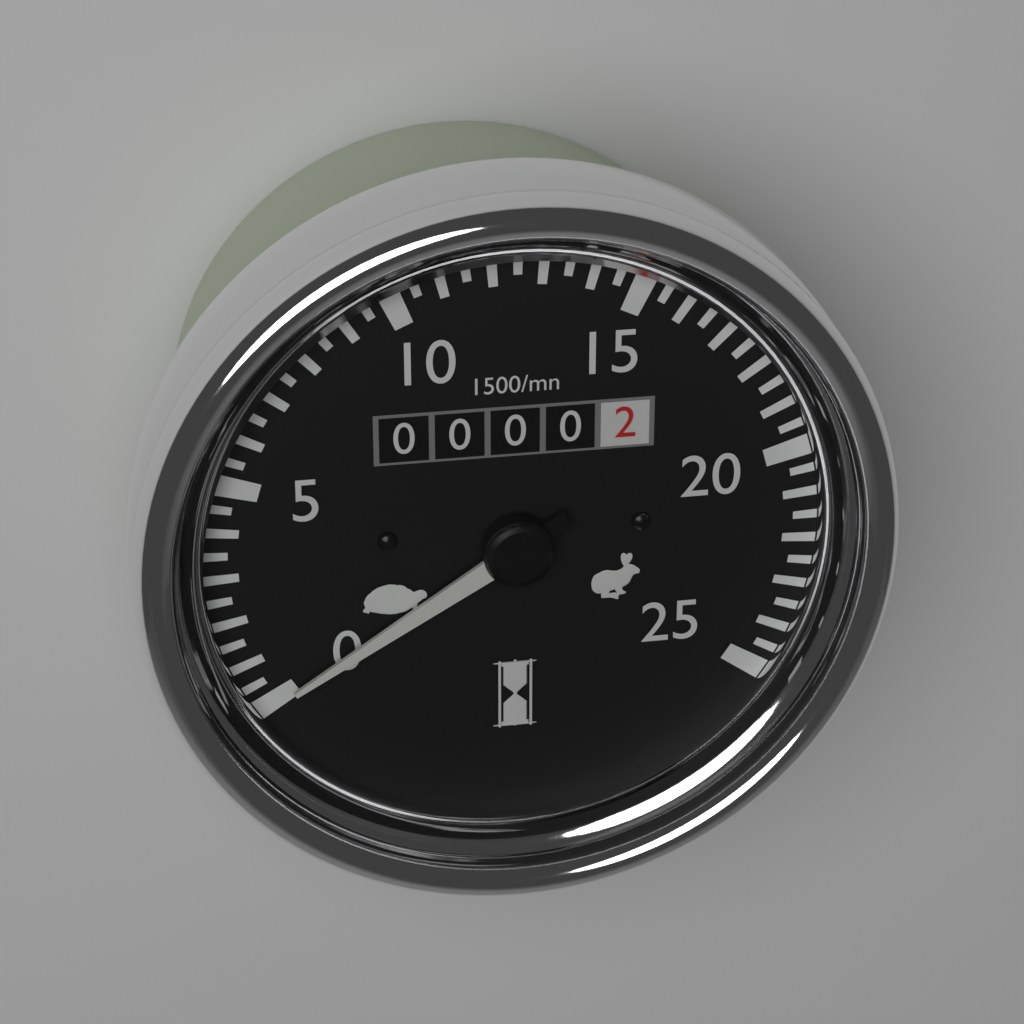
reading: 0.0 rpm
